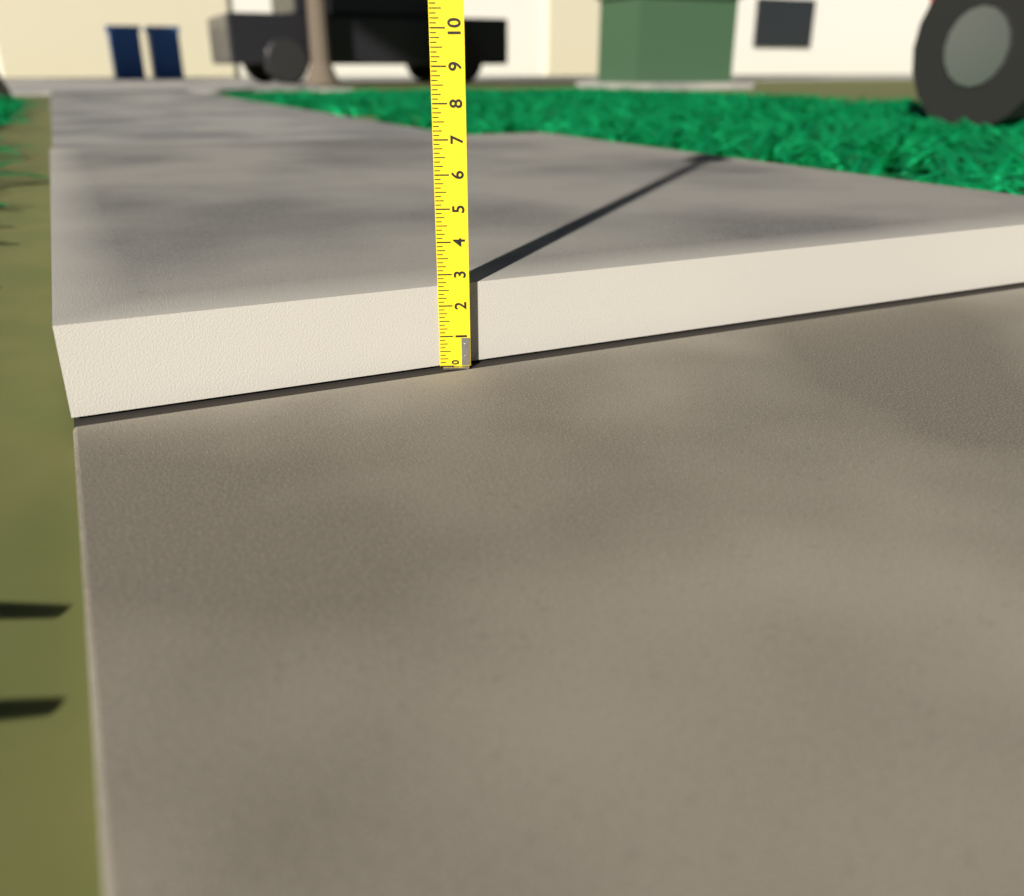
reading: 2.625 (no unit)
